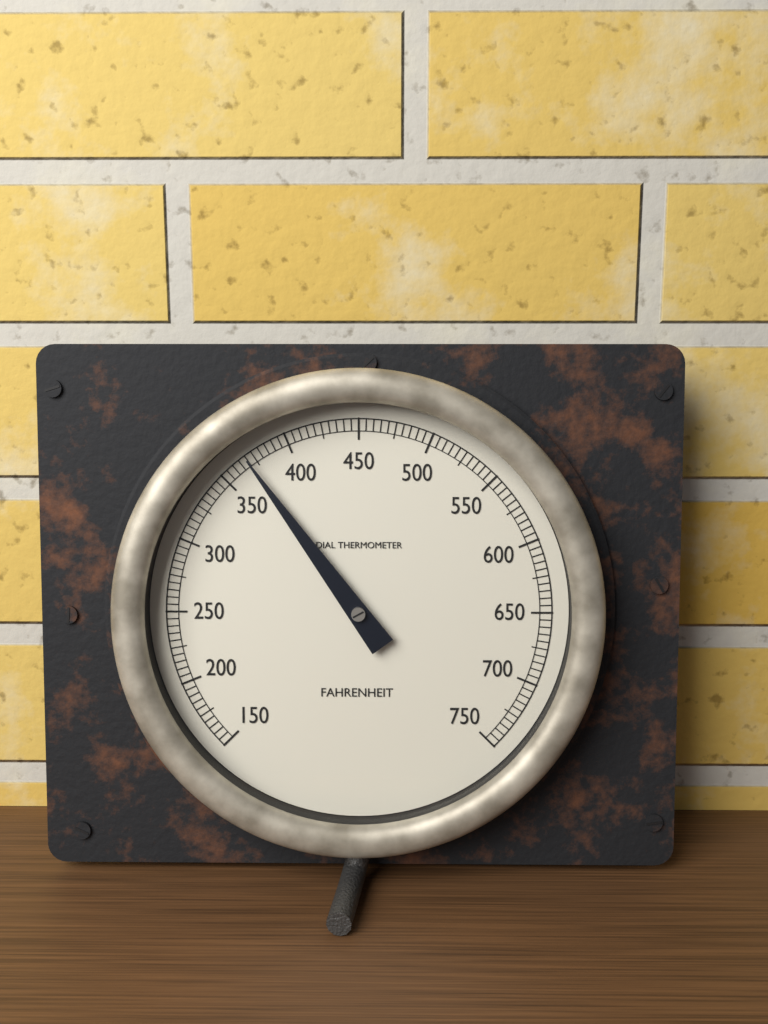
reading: 370 °F
